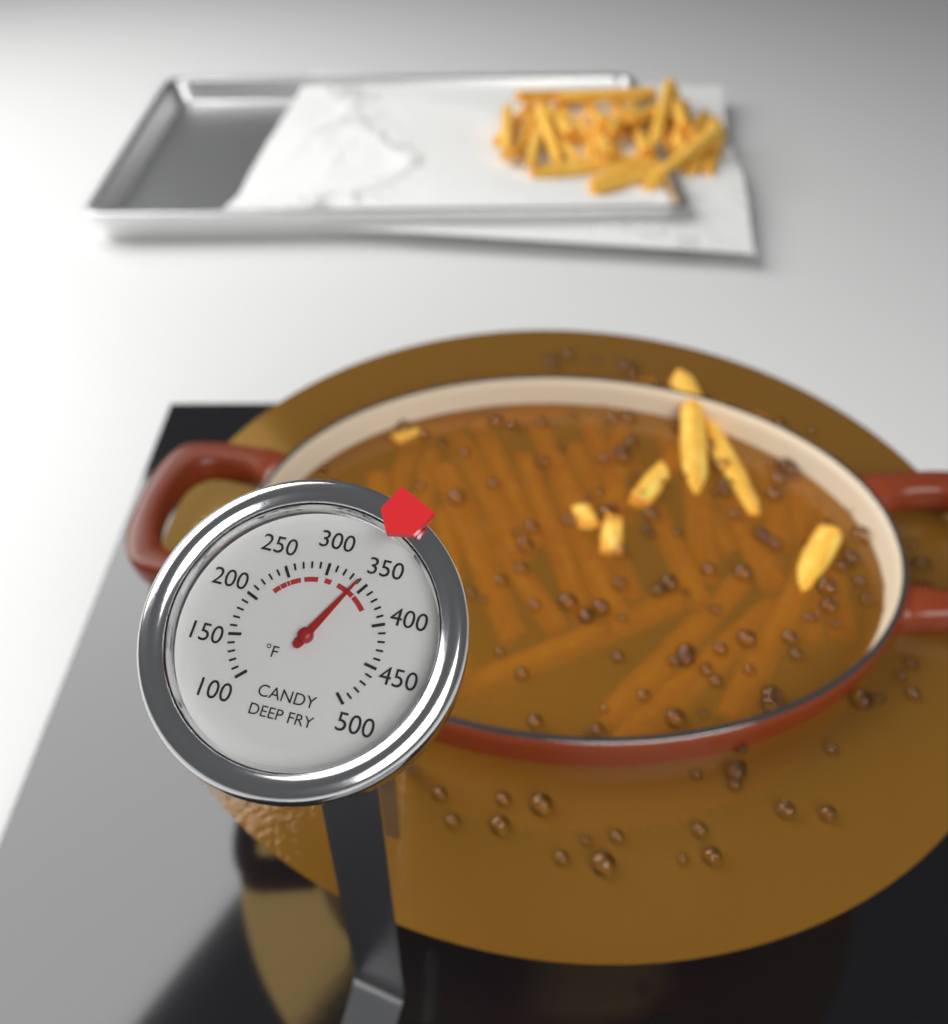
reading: 340 °F
